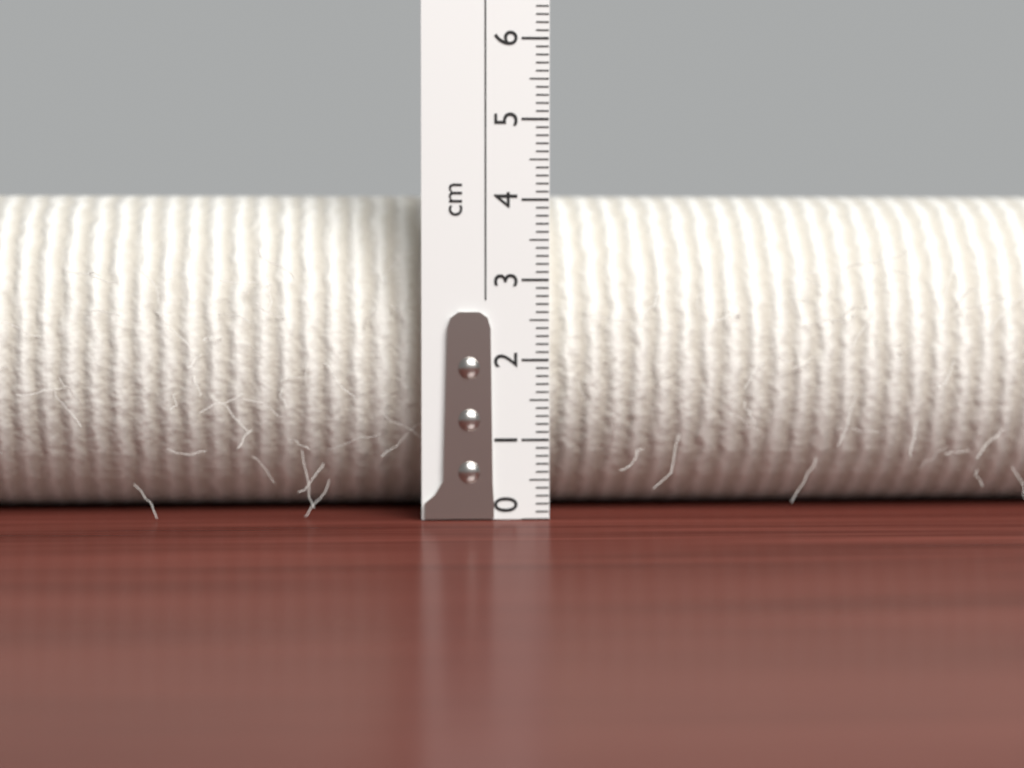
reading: 4.1 cm
